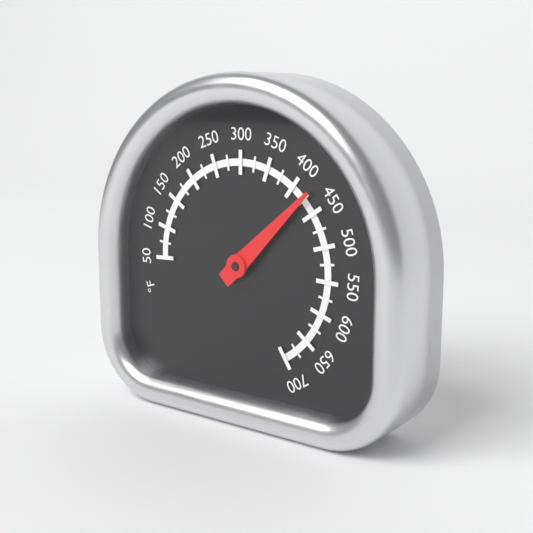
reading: 425 °F
